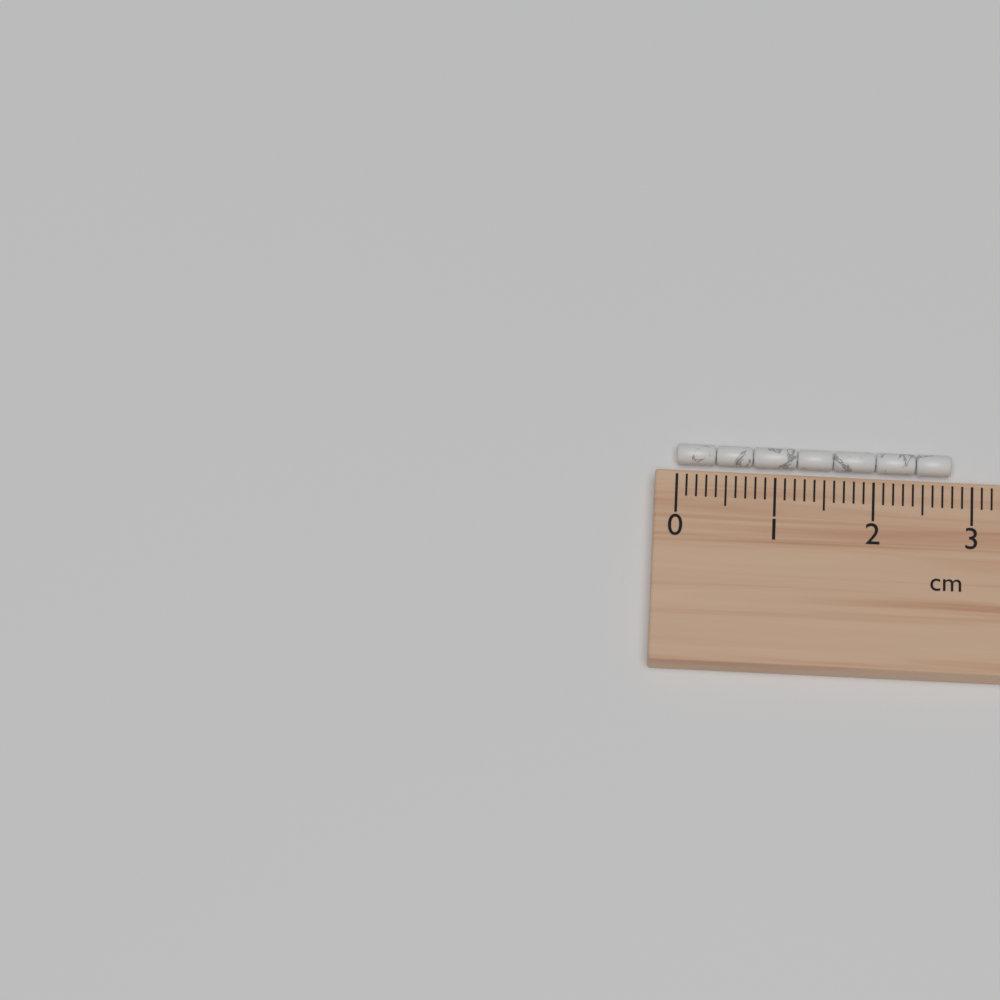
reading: 2.8 cm
